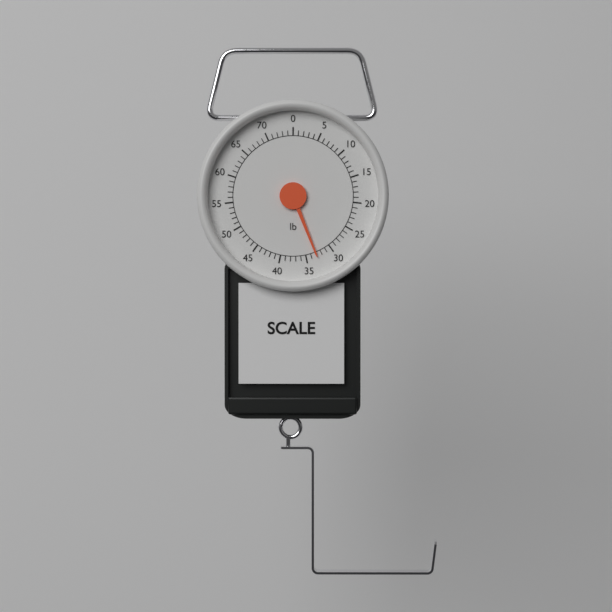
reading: 33 lb
